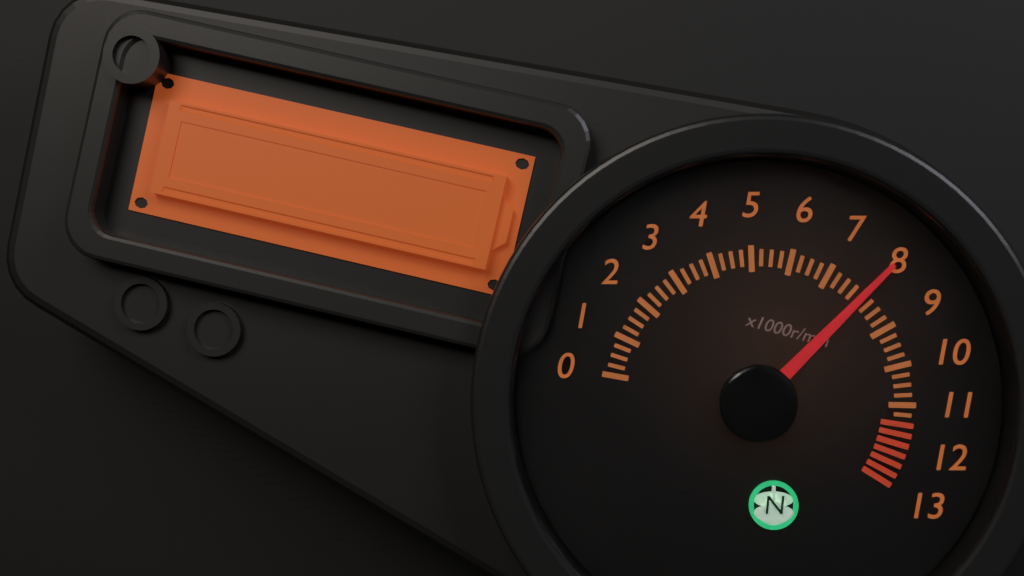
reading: 8.00 x1000r/min
